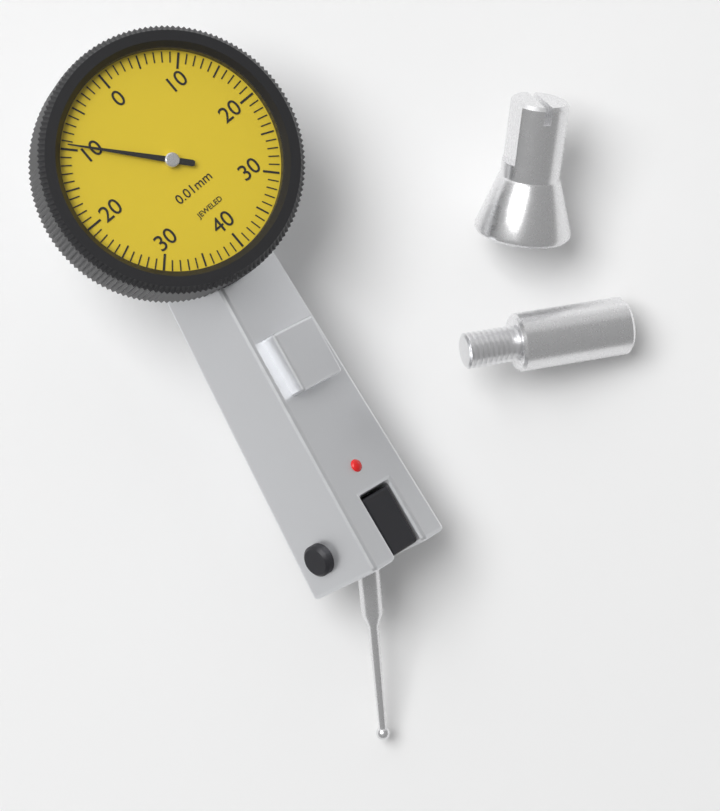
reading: 0.095 mm
